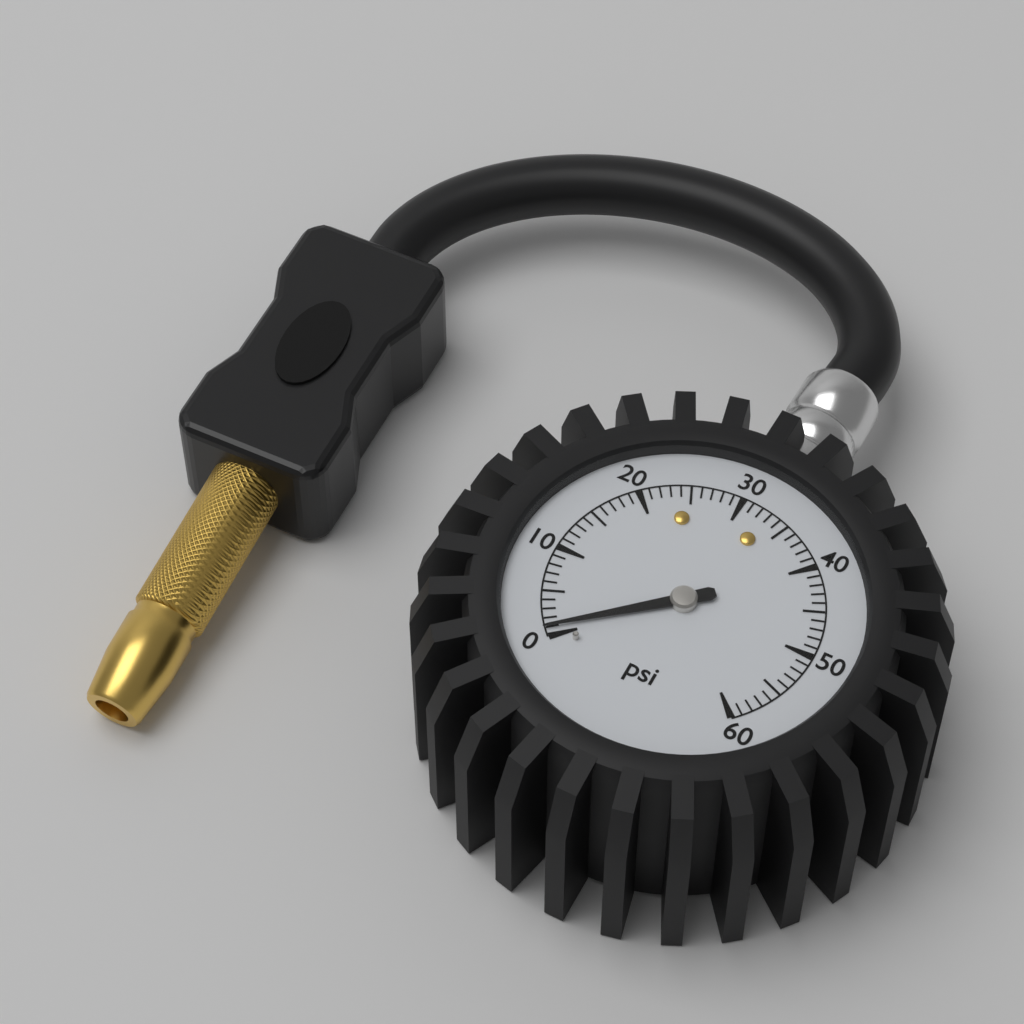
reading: 1 psi
